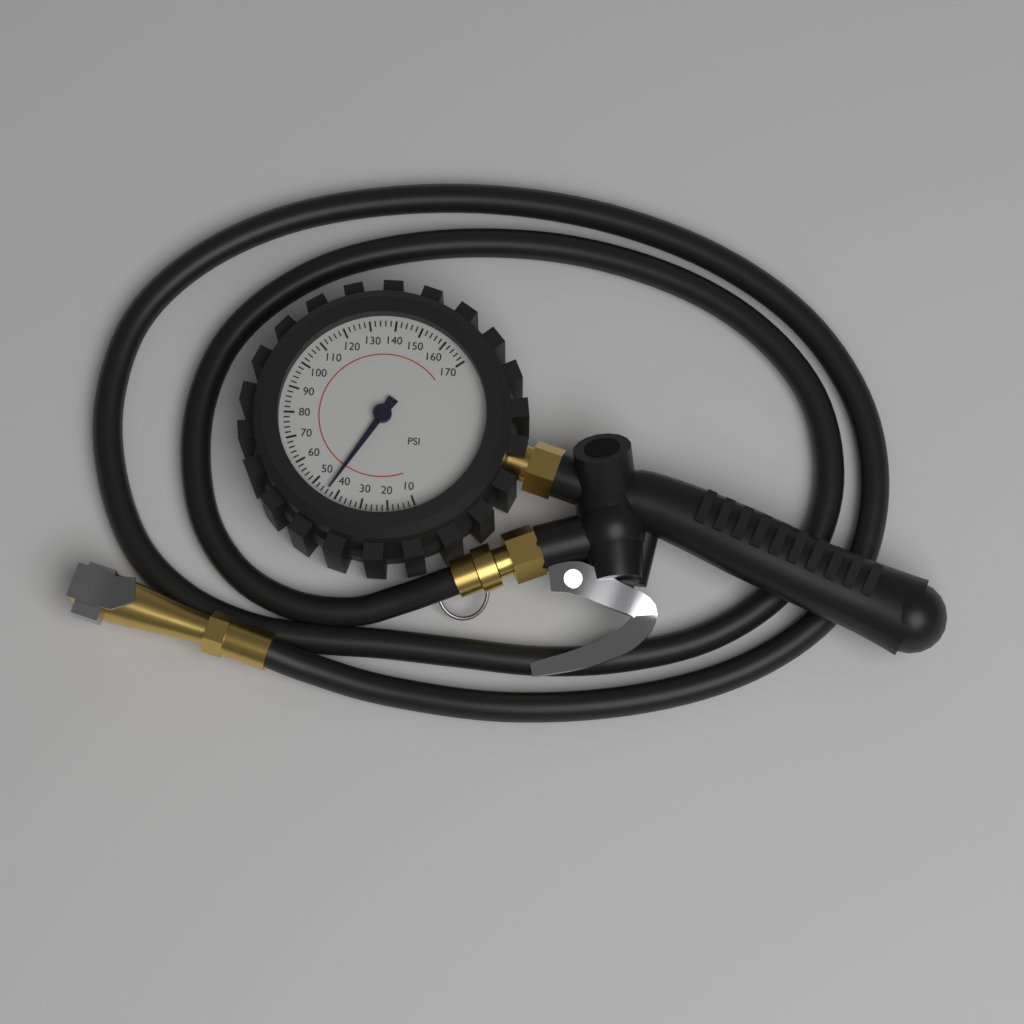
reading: 44 psi
